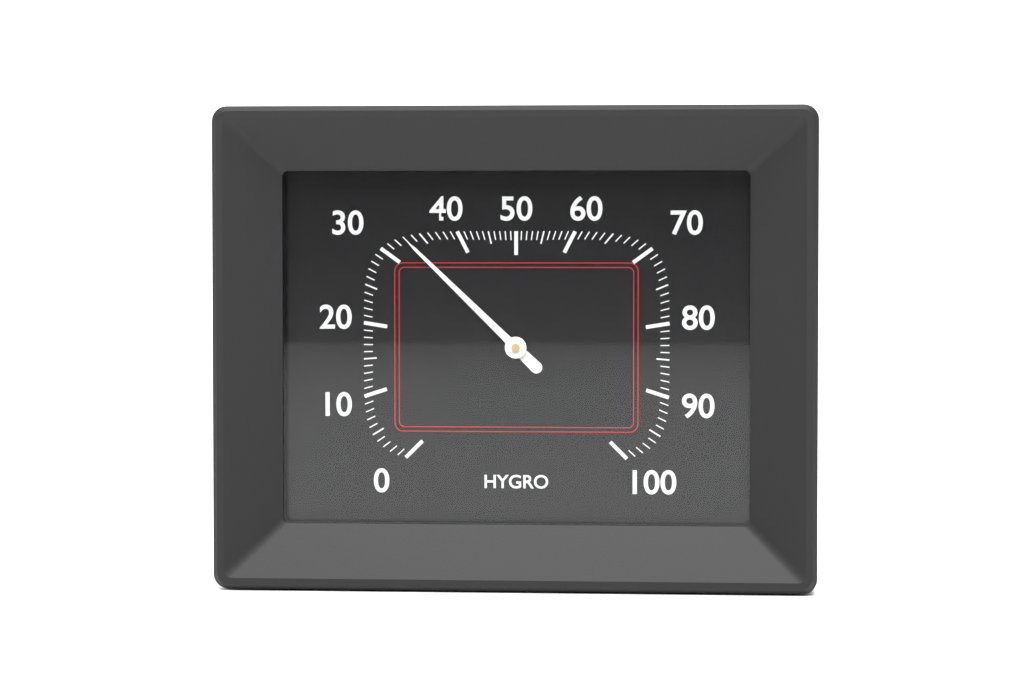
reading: 33 %
